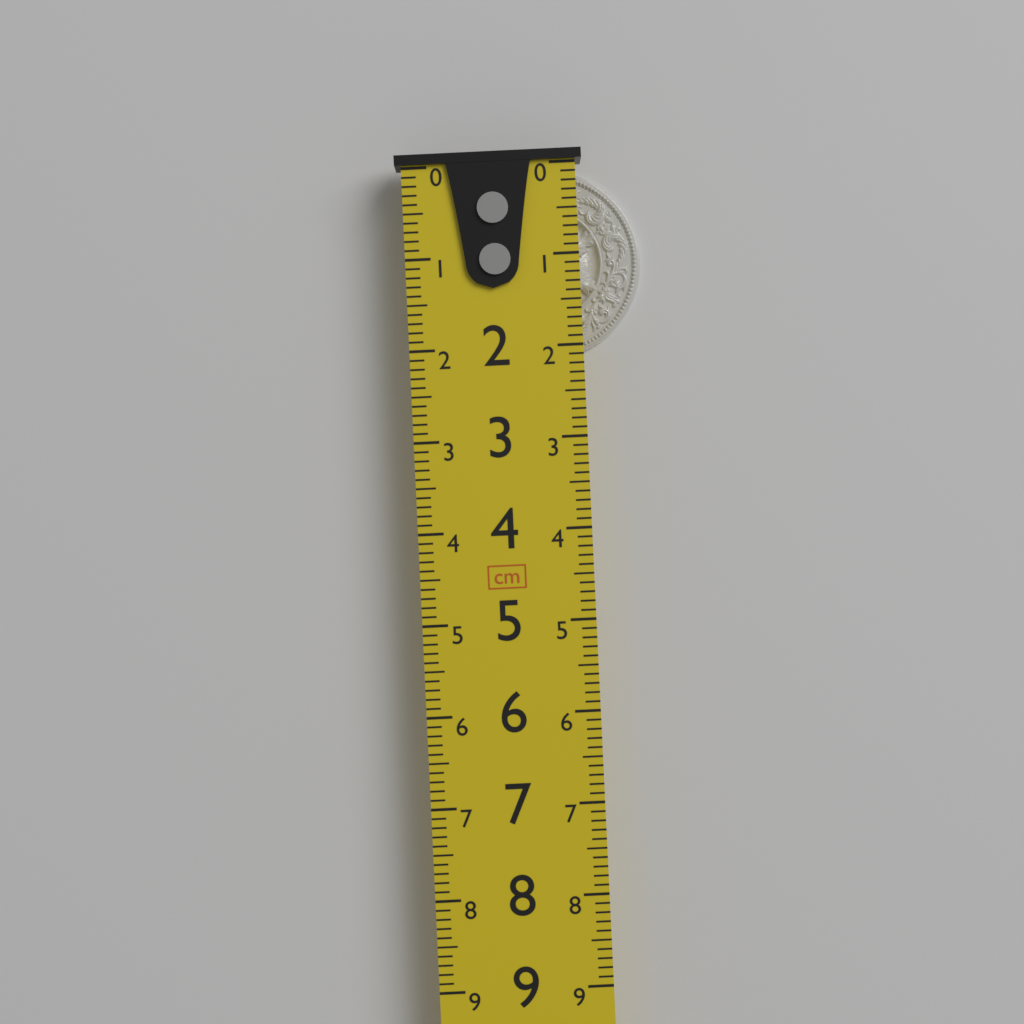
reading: 2.1 cm
